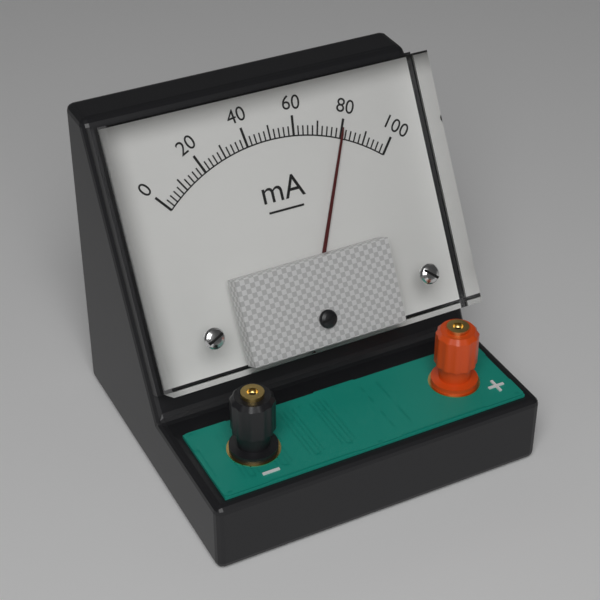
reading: 80 mA
